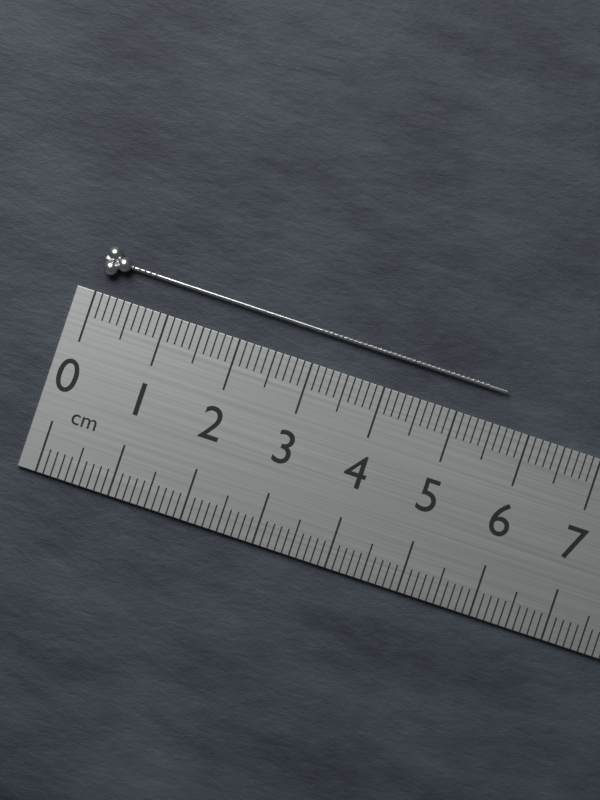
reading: 5.6 cm
